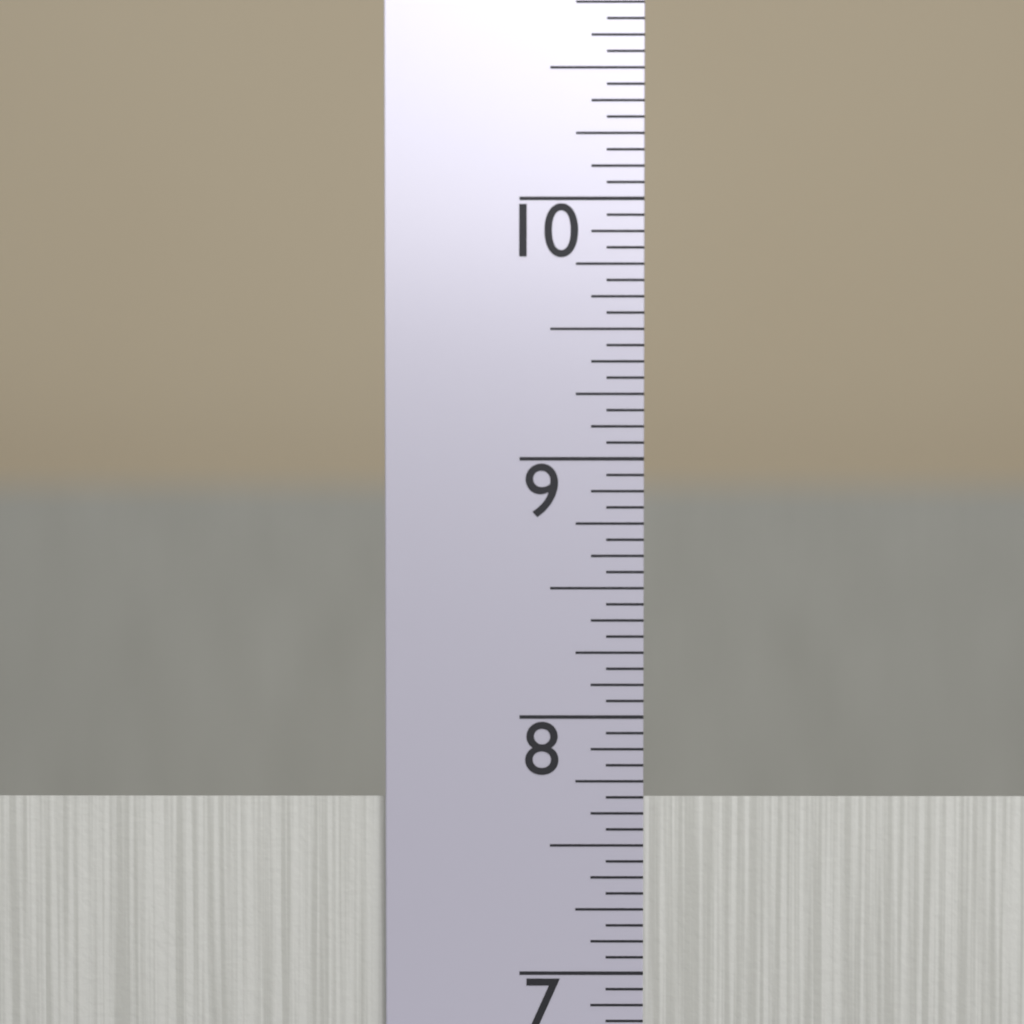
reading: 7.6875 in
